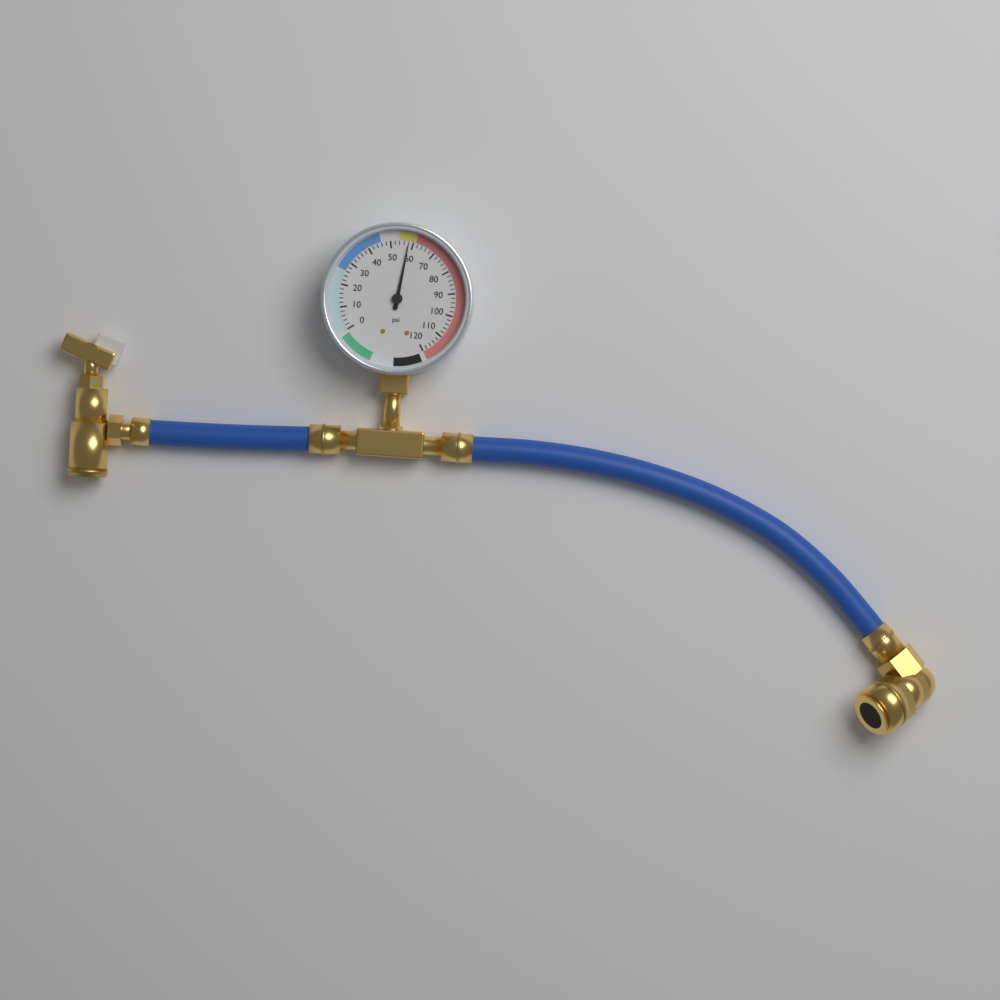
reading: 58 psi
